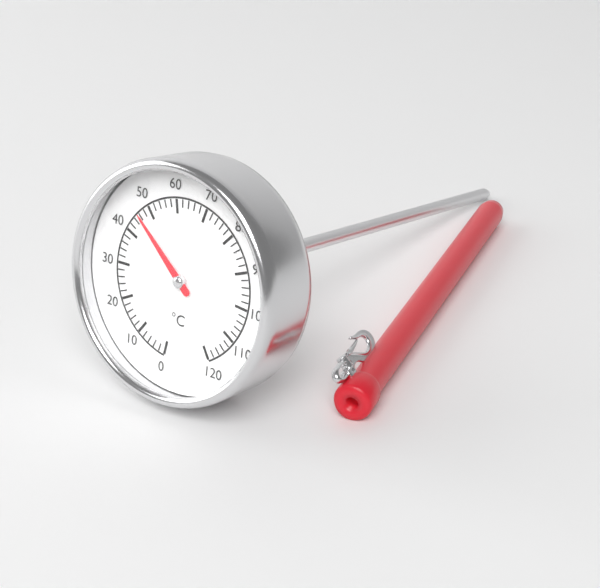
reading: 46 °C
